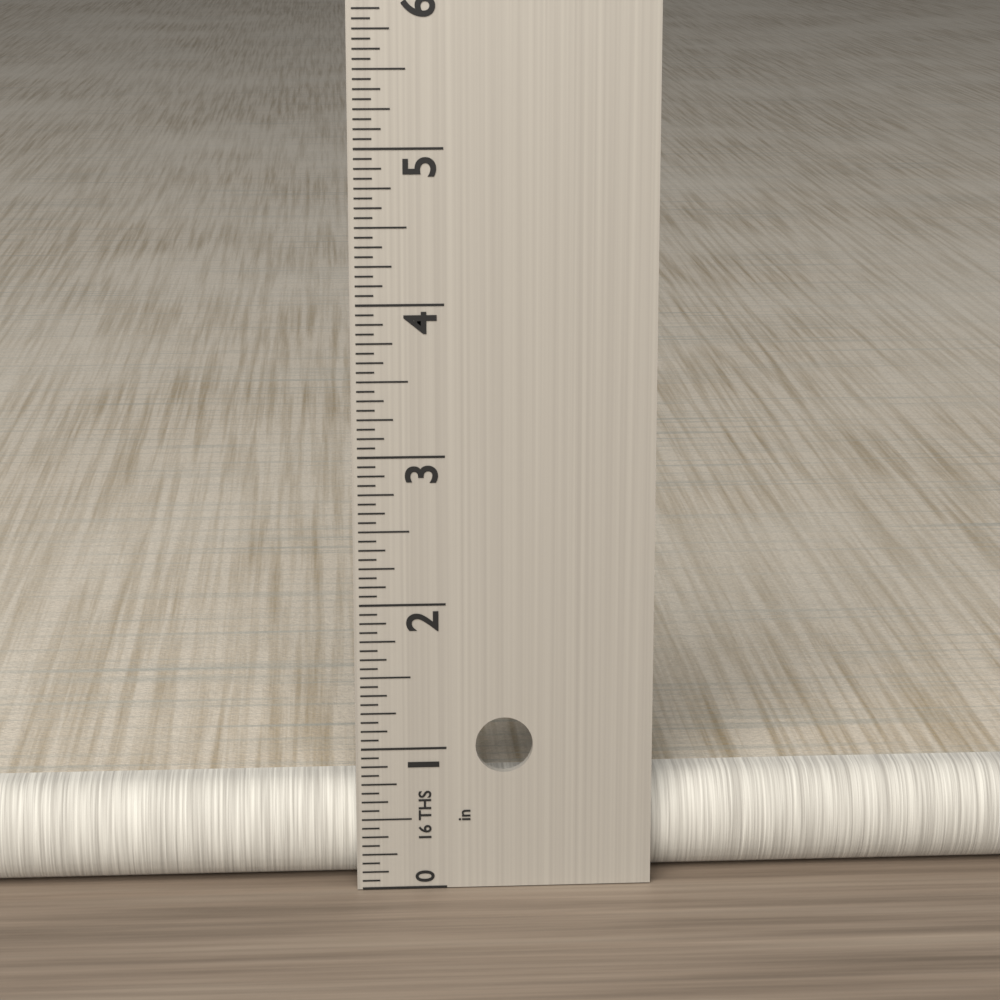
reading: 0.6875 in
